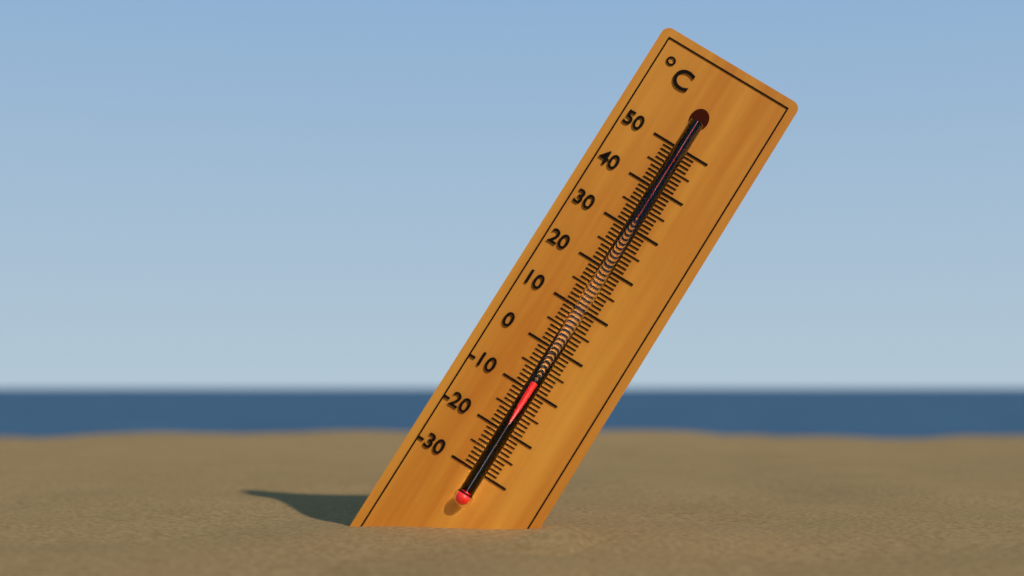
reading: -8 °C
